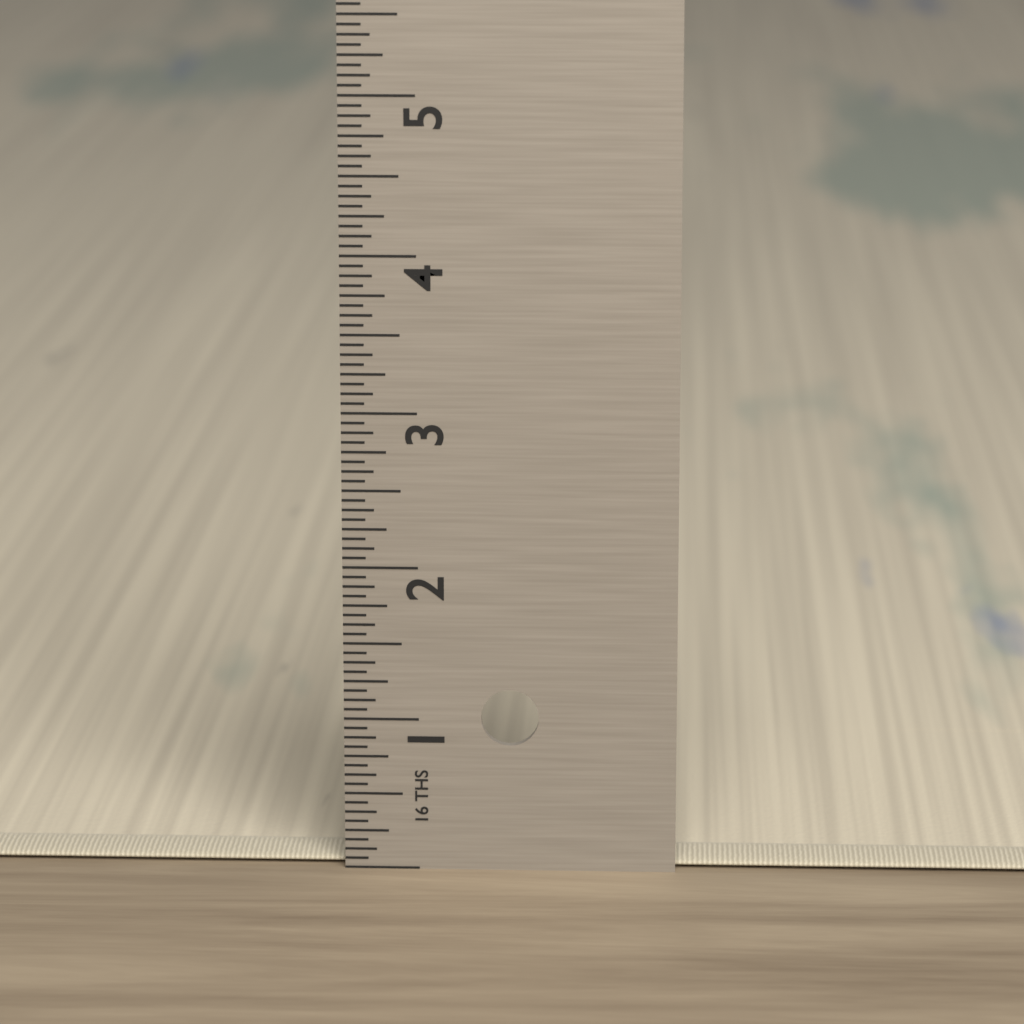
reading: 0.0625 in
